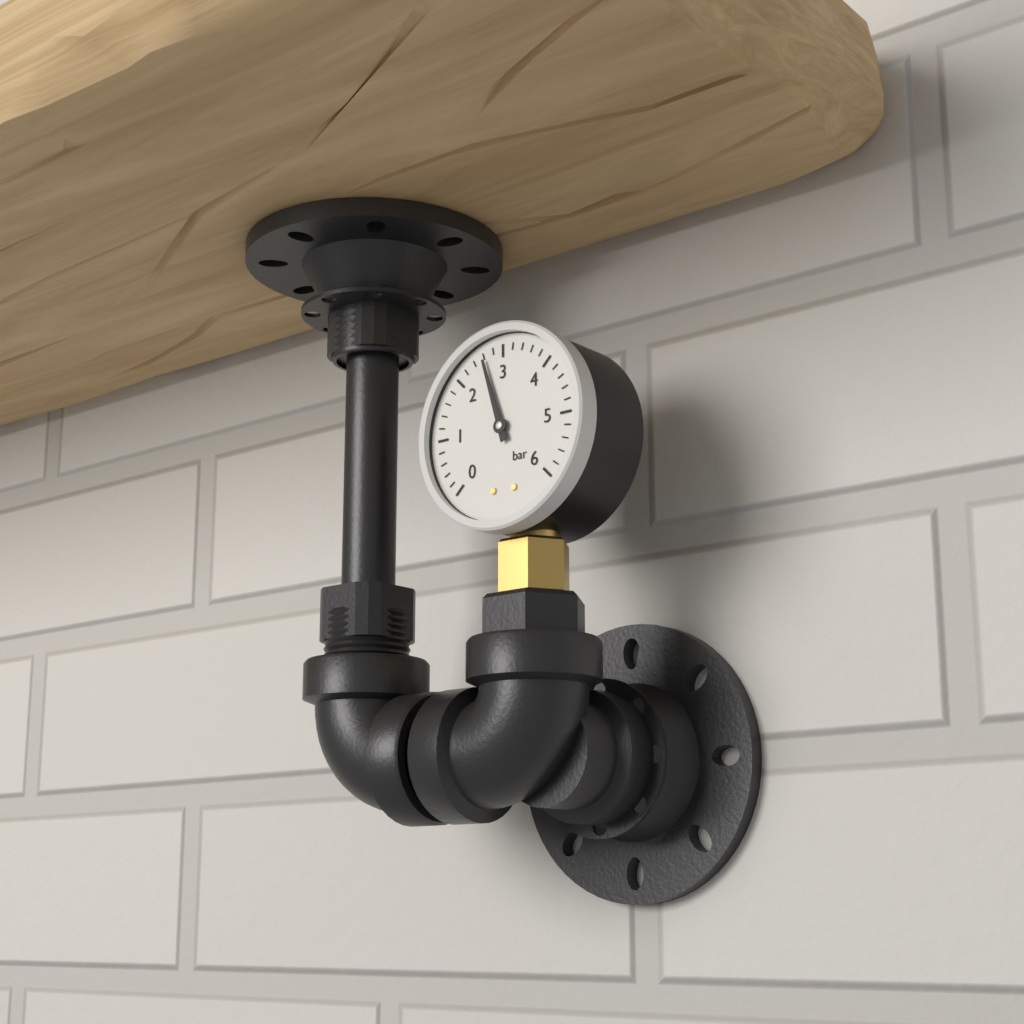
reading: 2.6 bar
